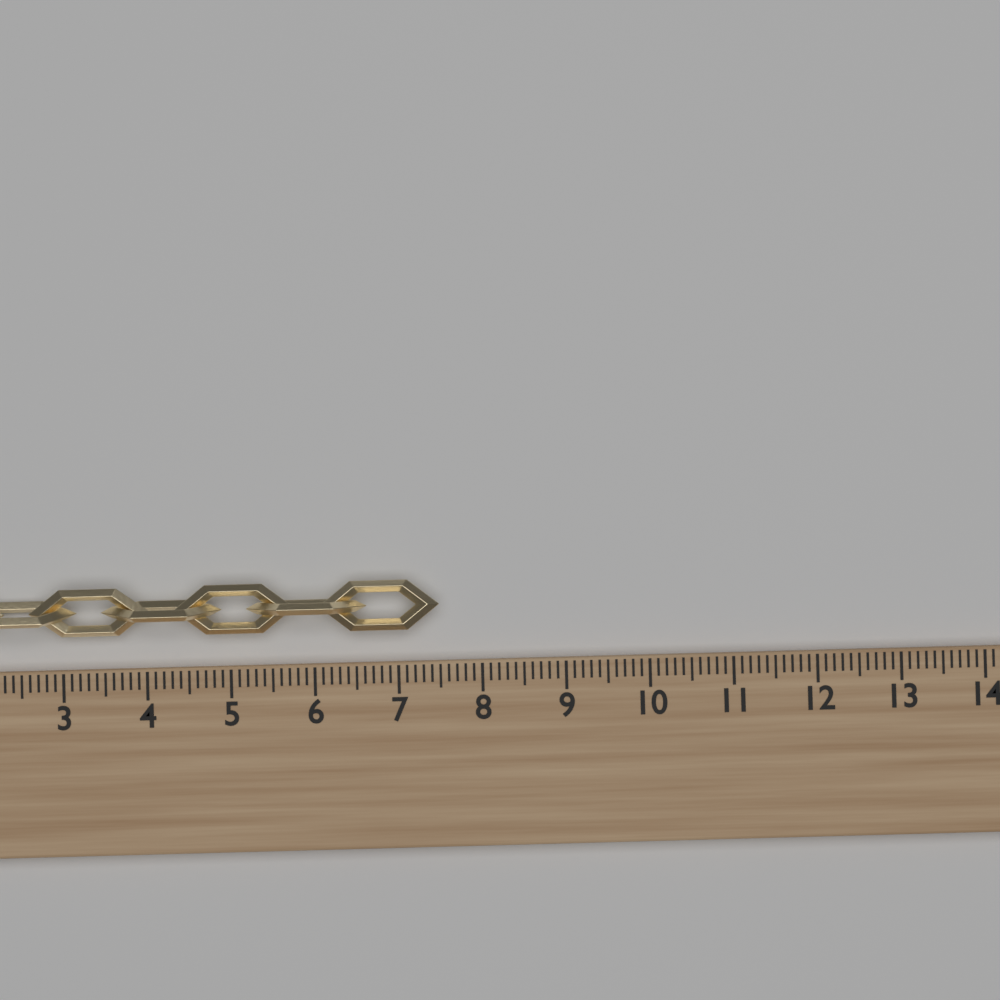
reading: 7.5 (no unit)
